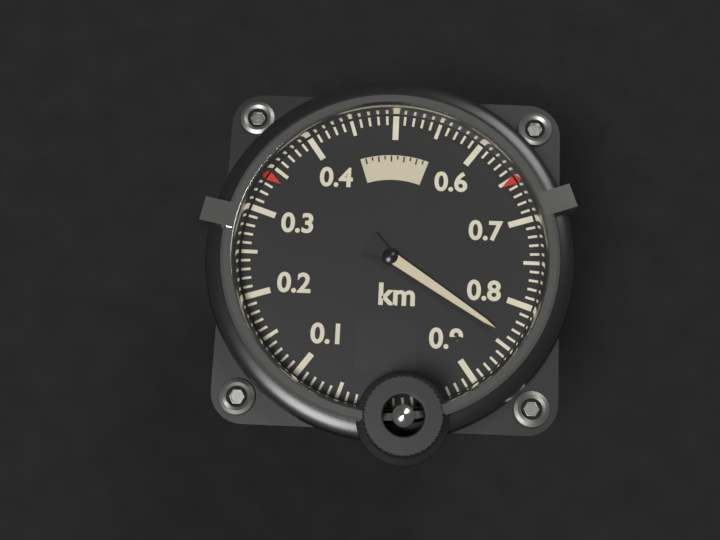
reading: 0.84 km
